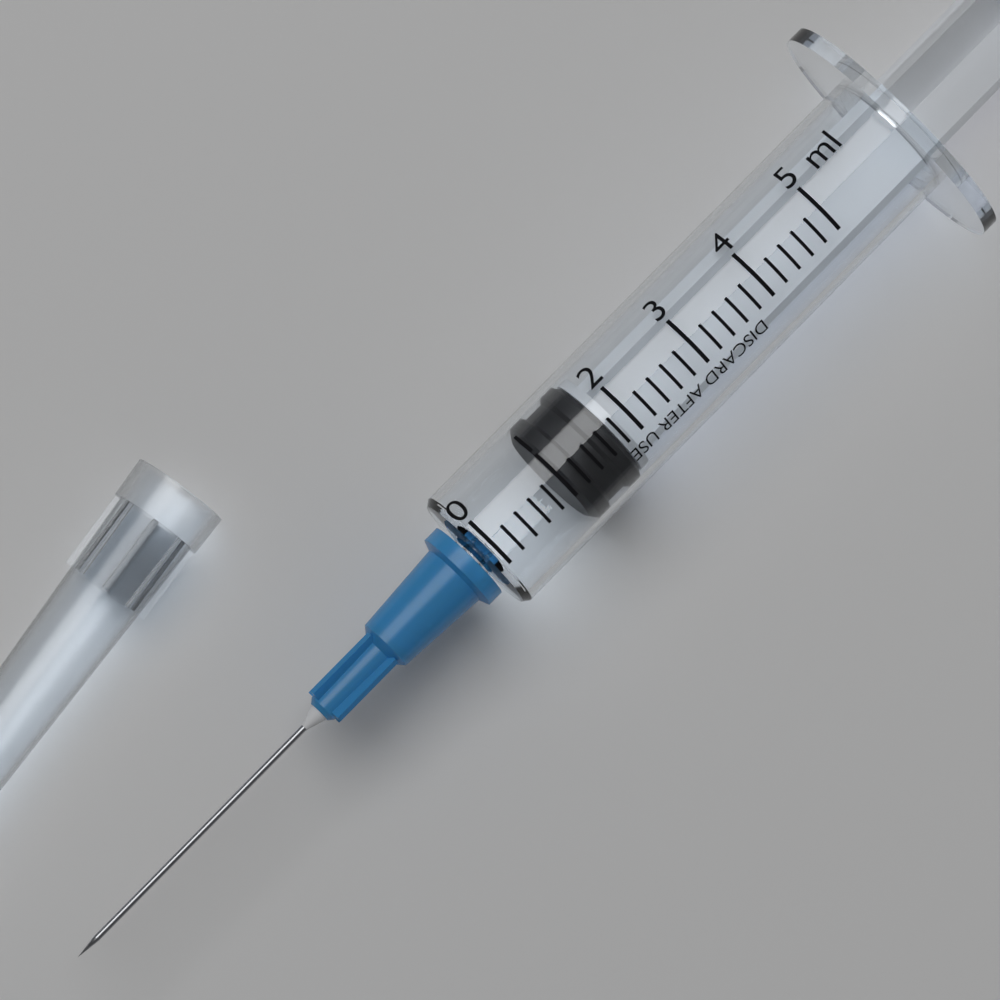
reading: 1.0 ml
